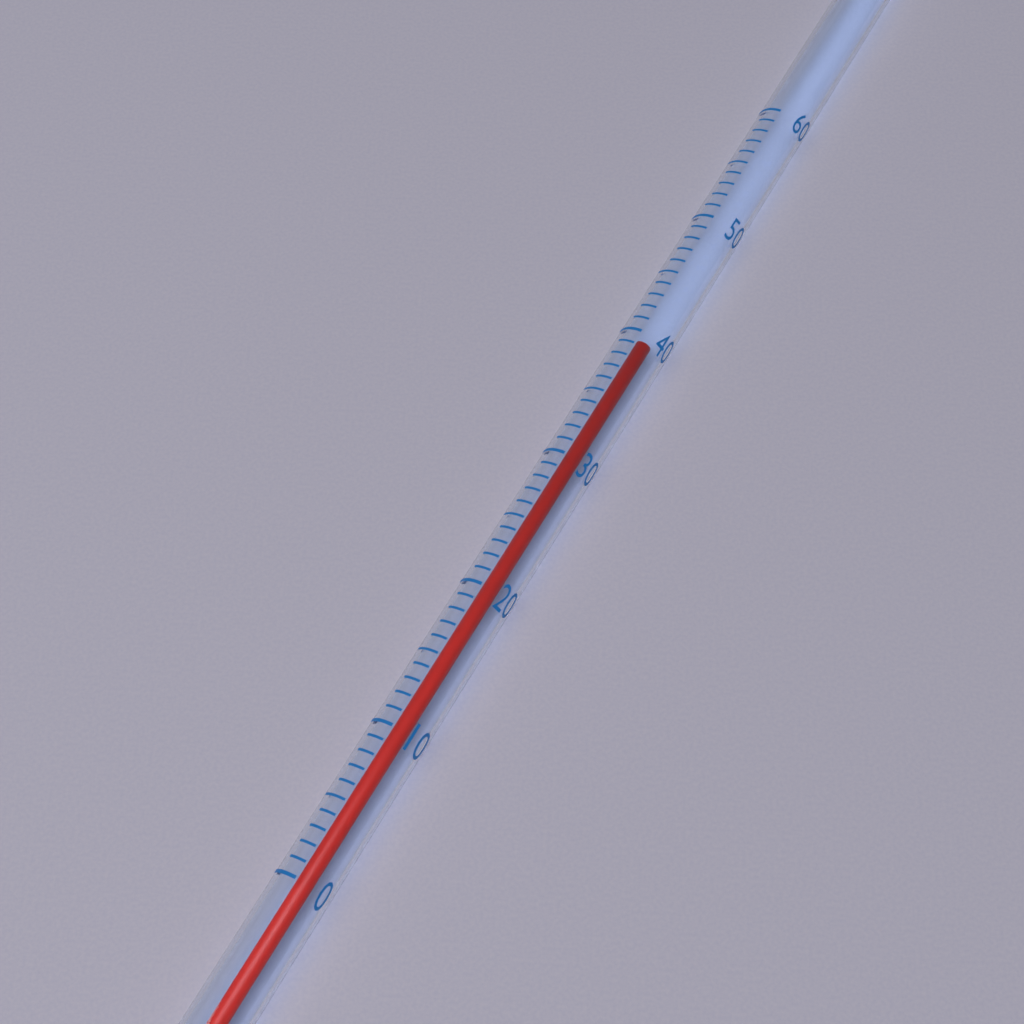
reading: 40 (no unit)
